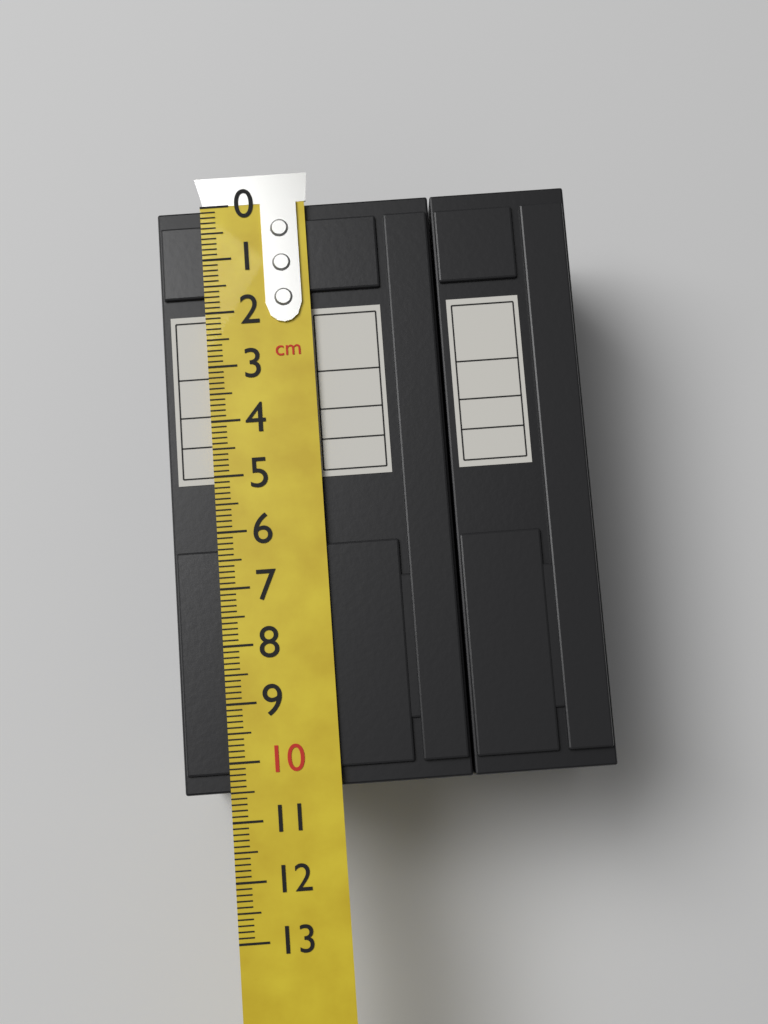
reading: 10.5 cm
